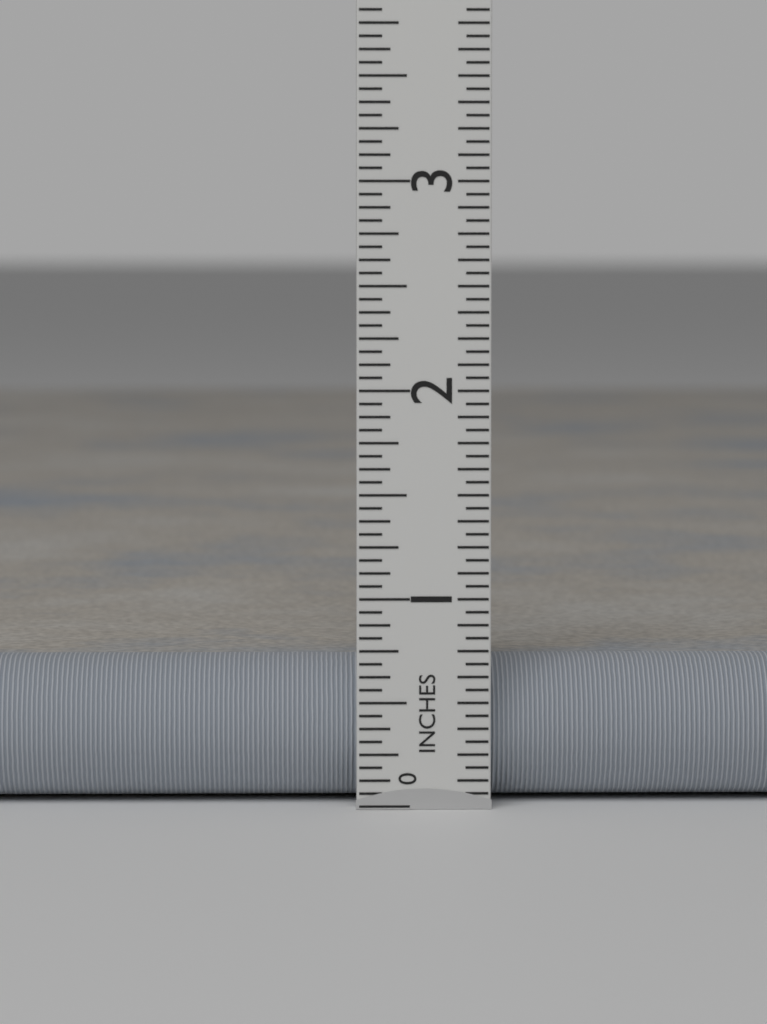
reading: 0.6875 in
